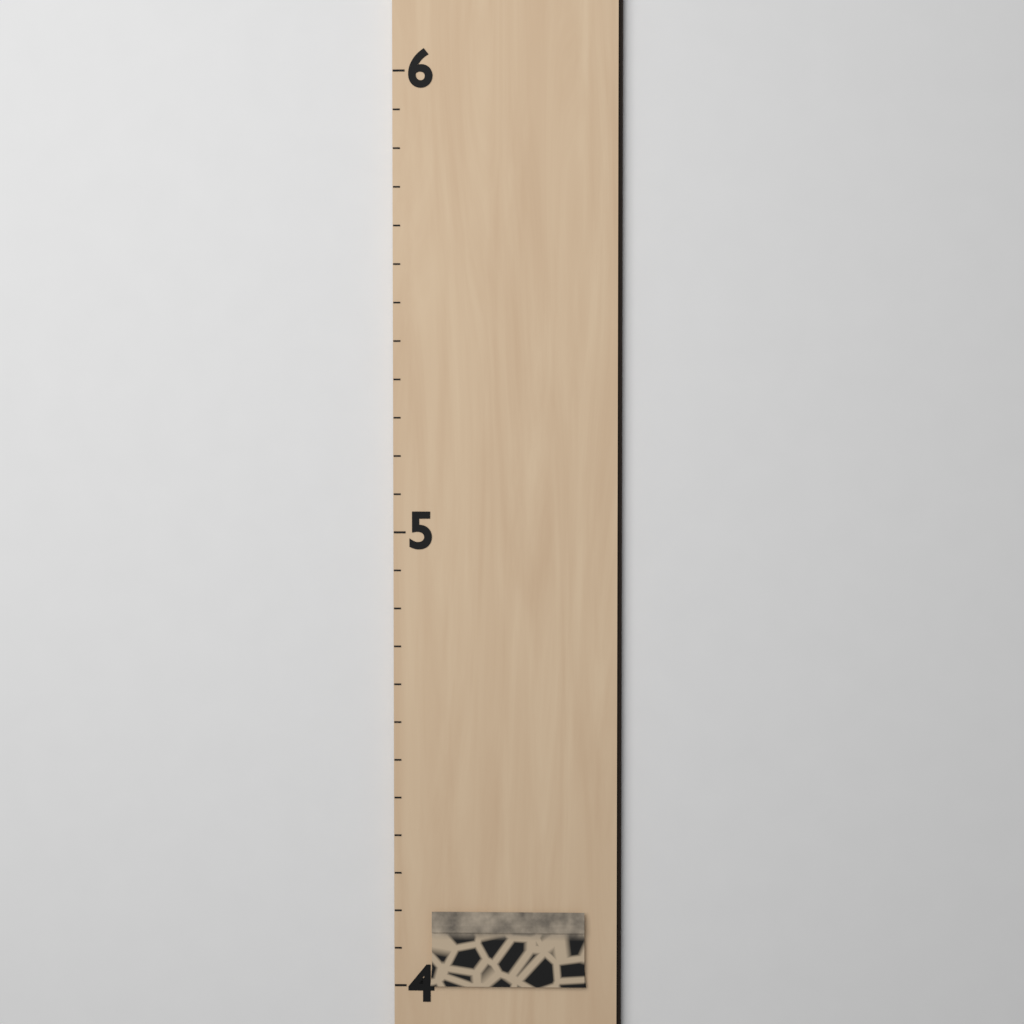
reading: 4.166667 (no unit)
